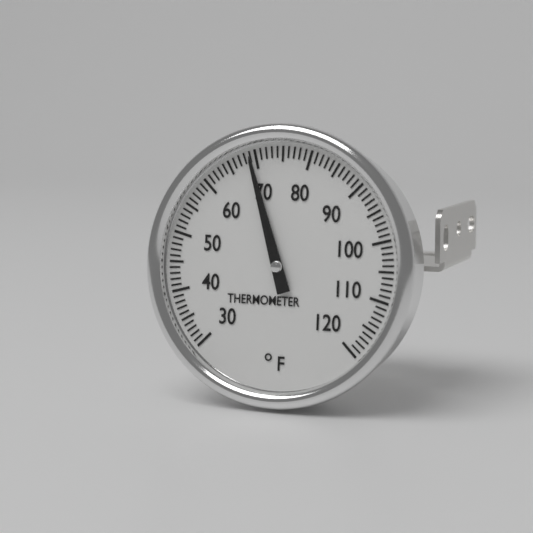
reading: 69 °F
